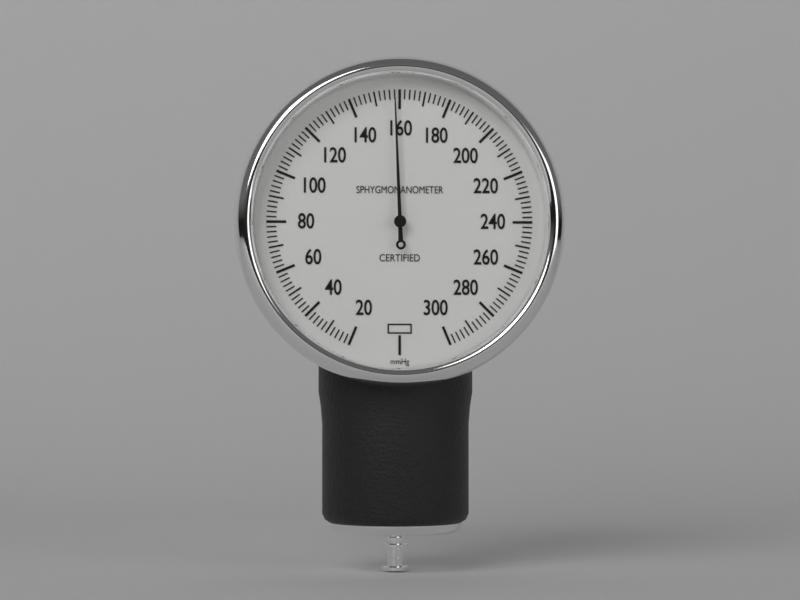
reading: 158 mmHg
